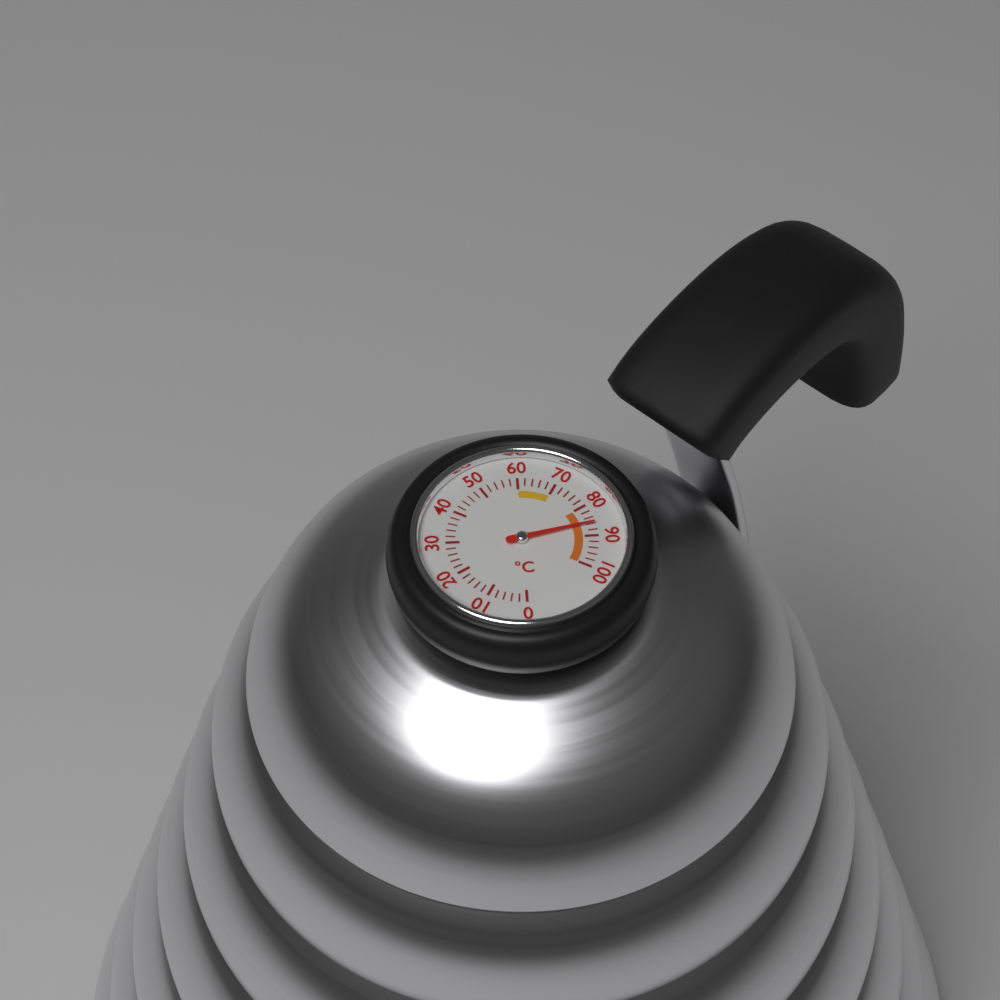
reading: 86 °C
